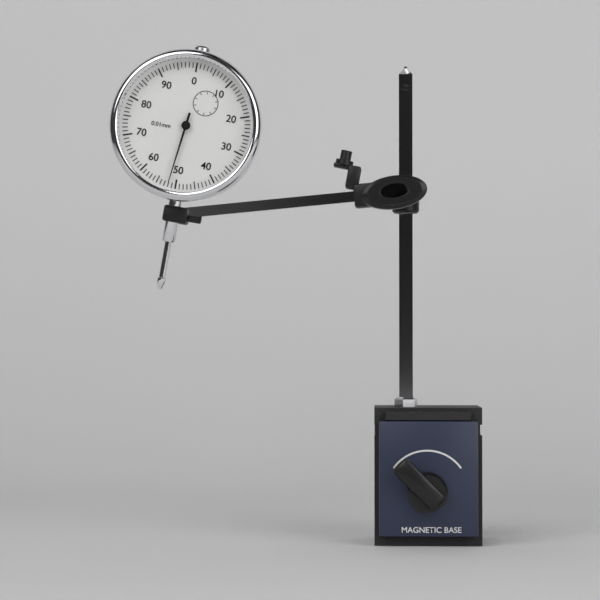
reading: 0.52 mm
